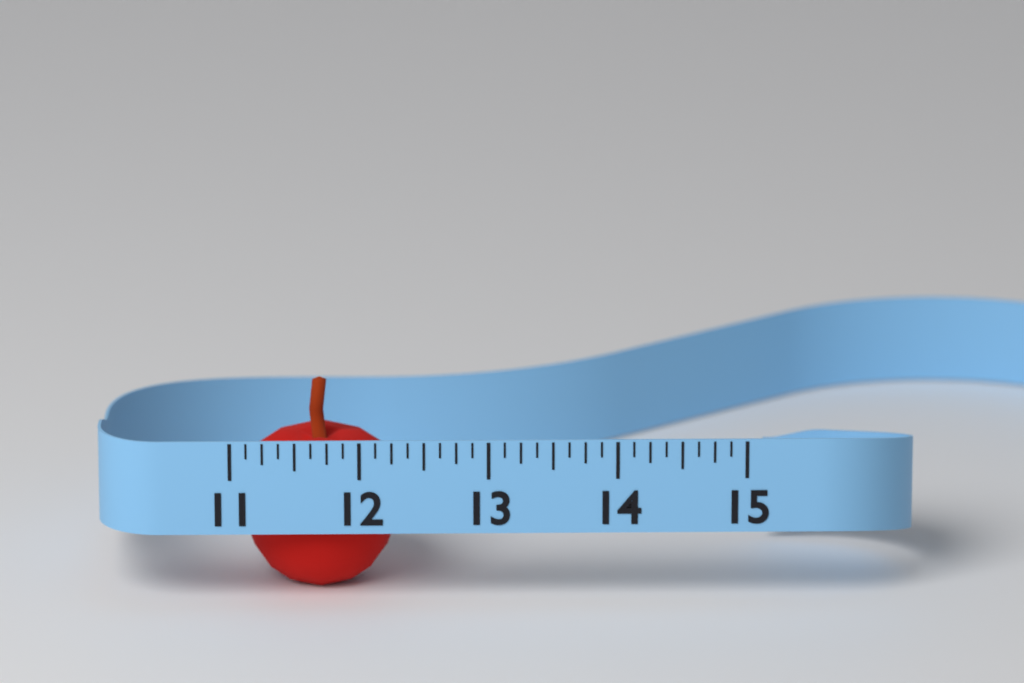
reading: 12.375 (no unit)
